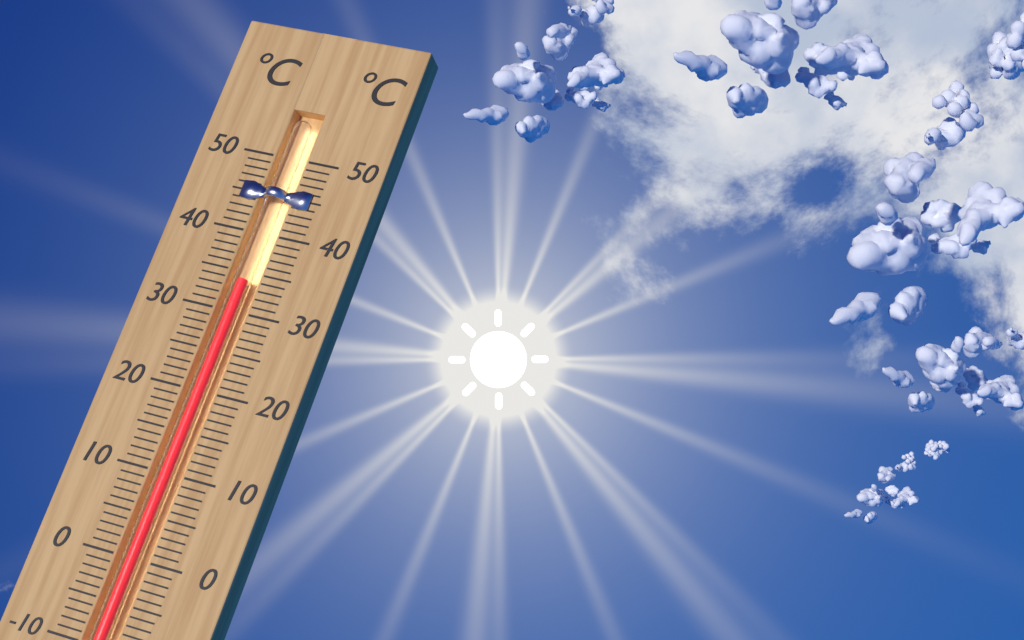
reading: 34 °C
